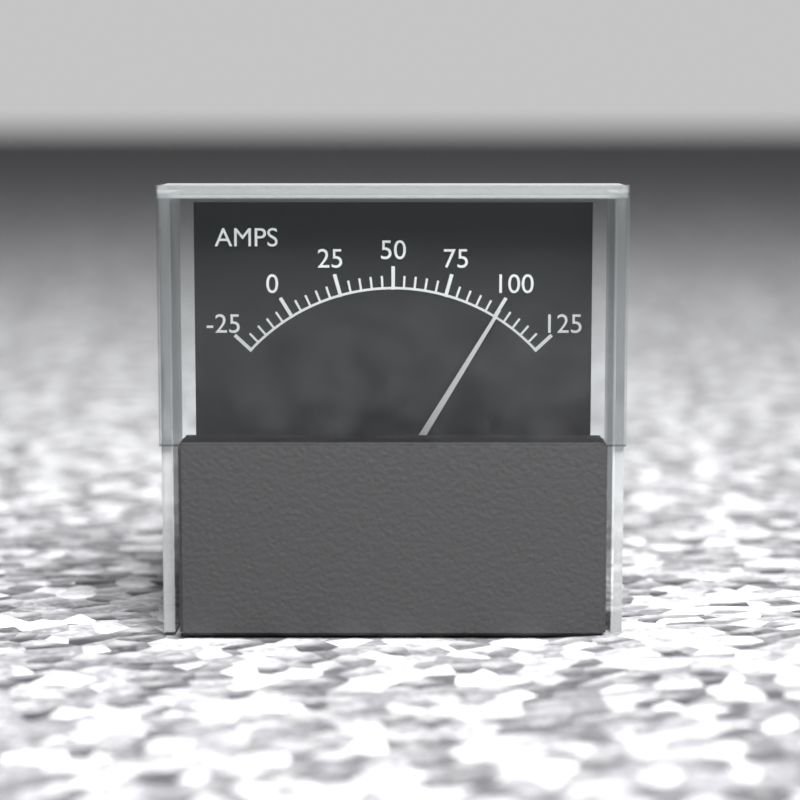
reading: 100 A
